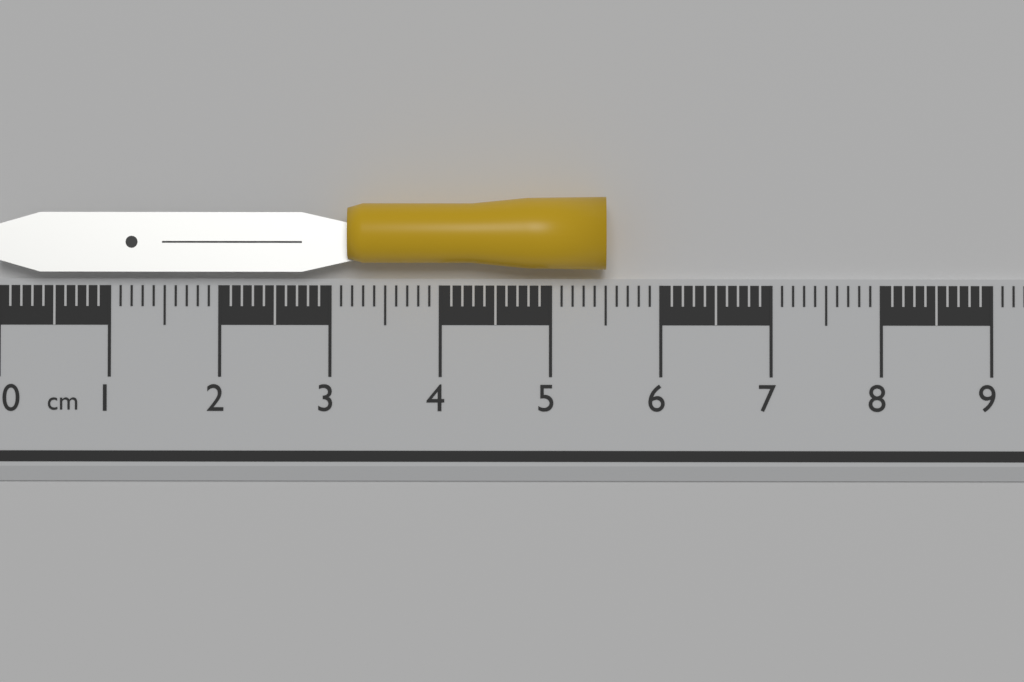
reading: 5.5 cm
